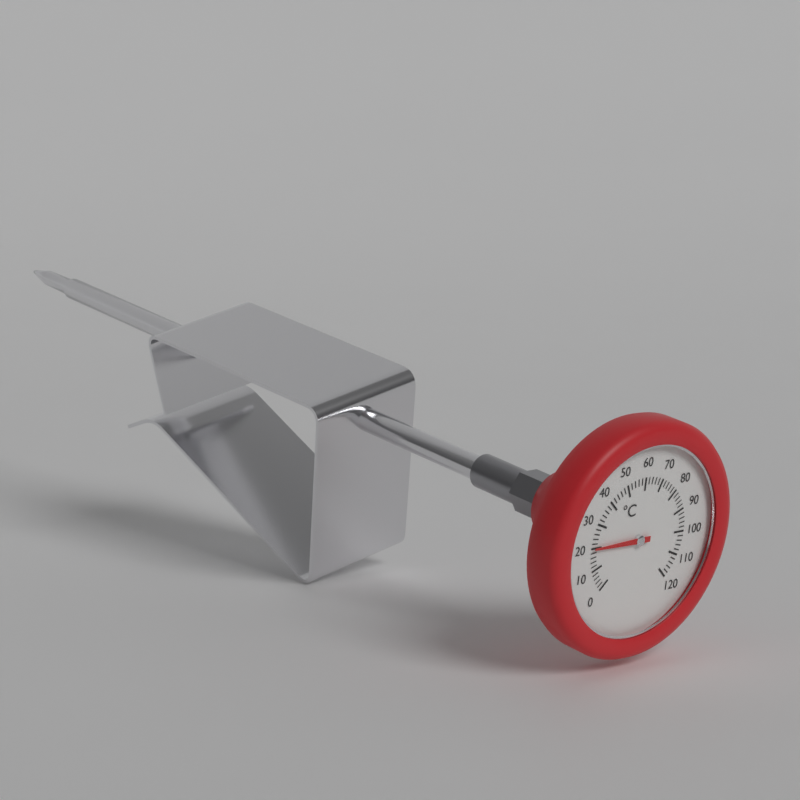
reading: 20 °C
